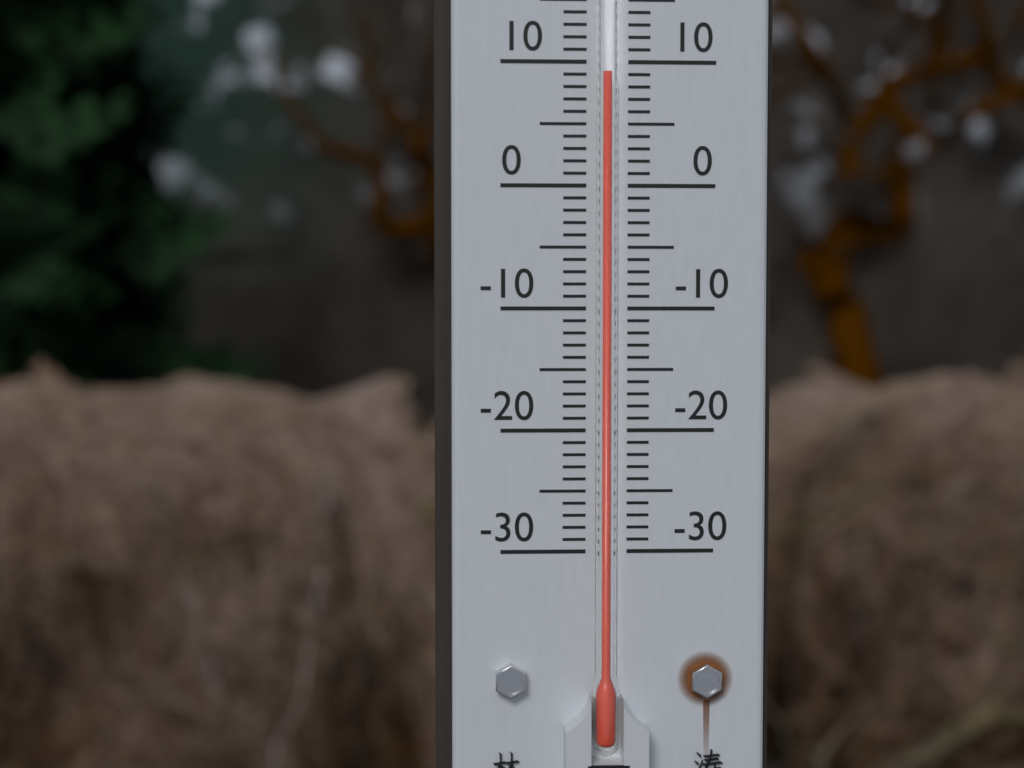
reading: 9 °C
